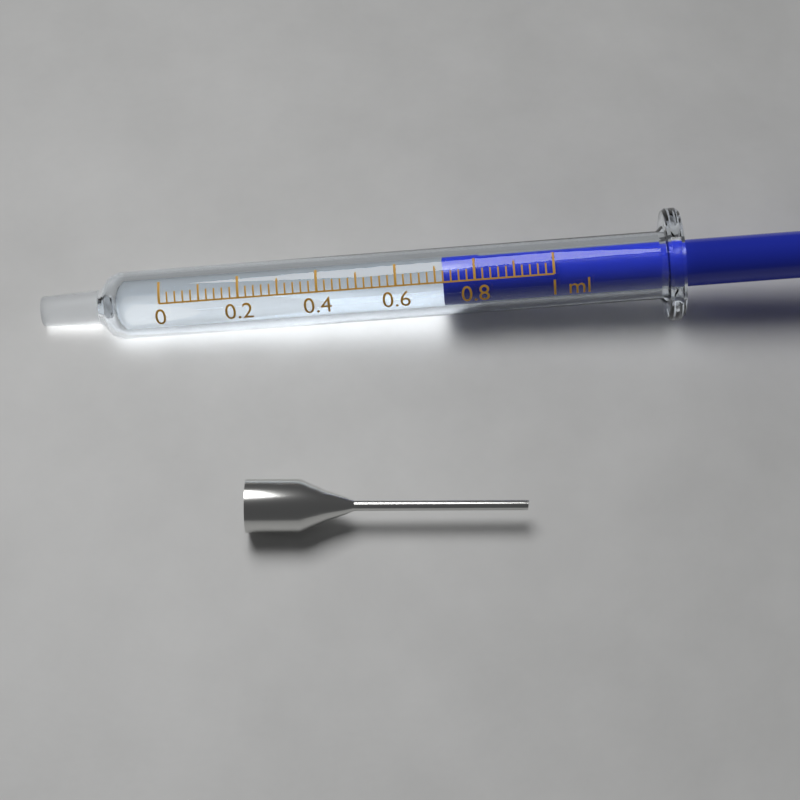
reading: 0.72 ml
